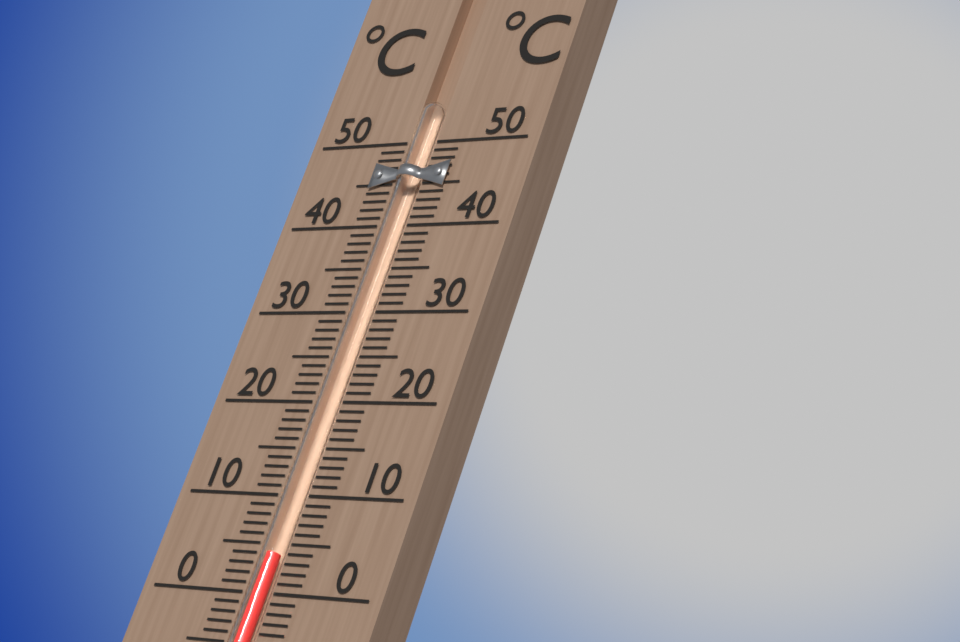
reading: 4 °C
